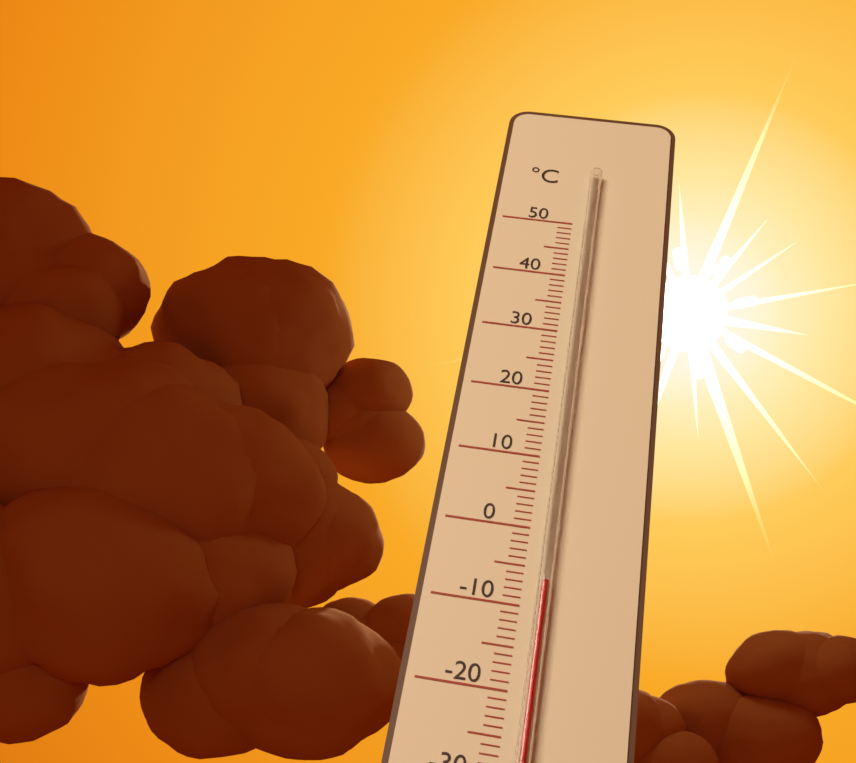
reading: -7 °C
